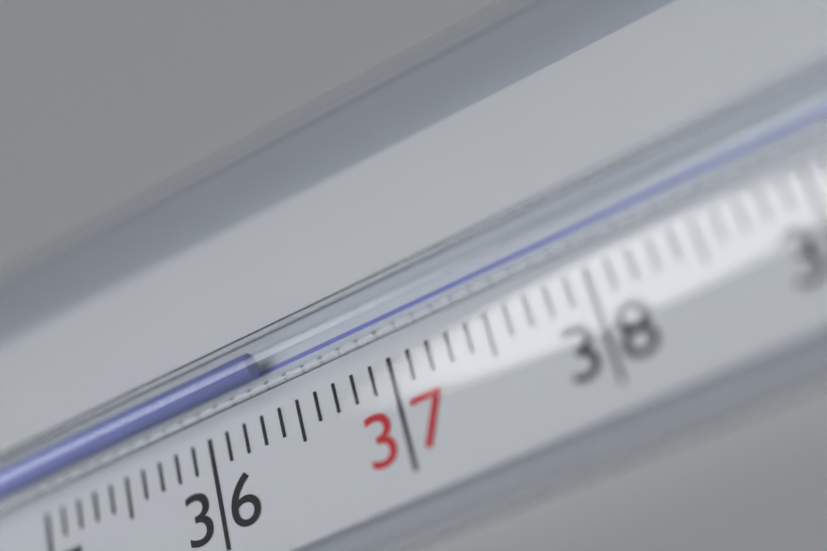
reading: 36.4 °C
